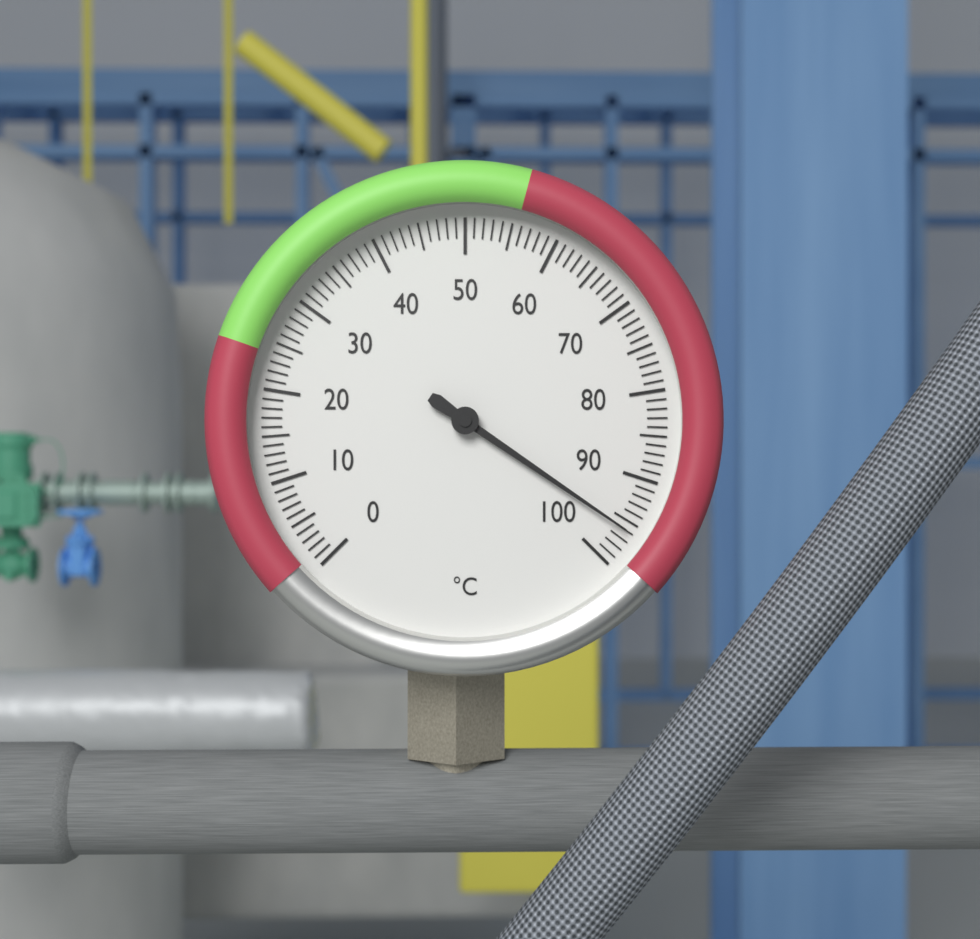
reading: 96 °C
